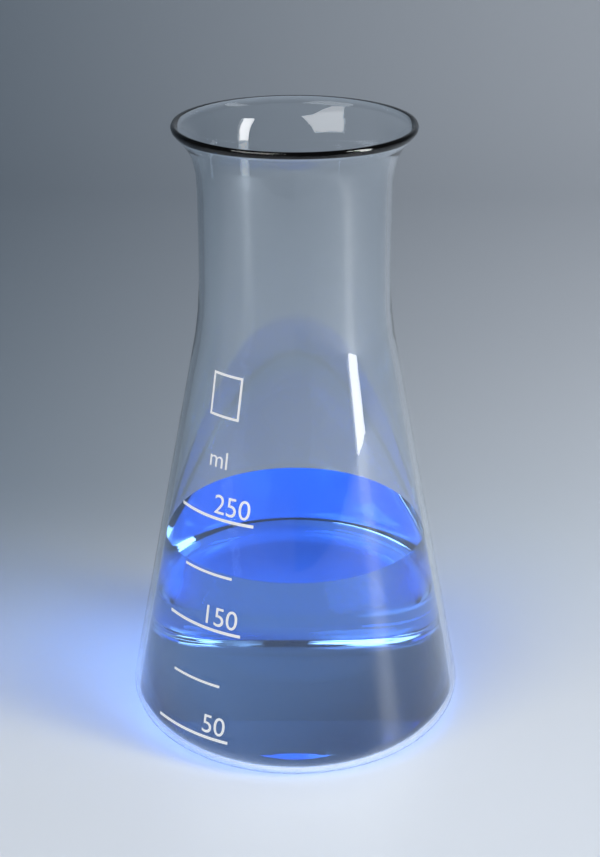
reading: 200 ml
